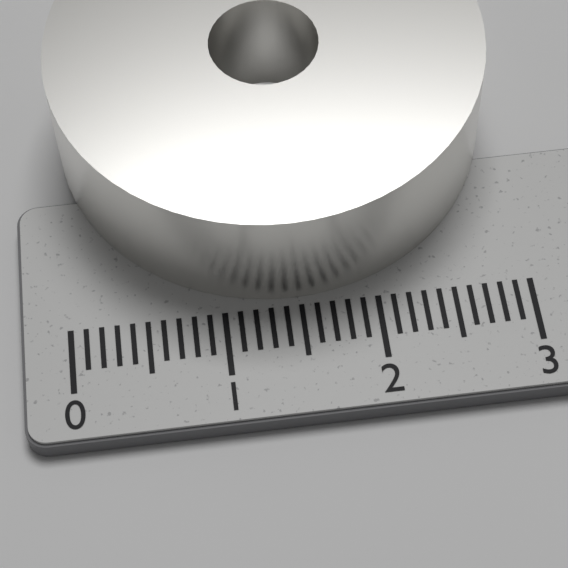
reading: 2.9 (no unit)
